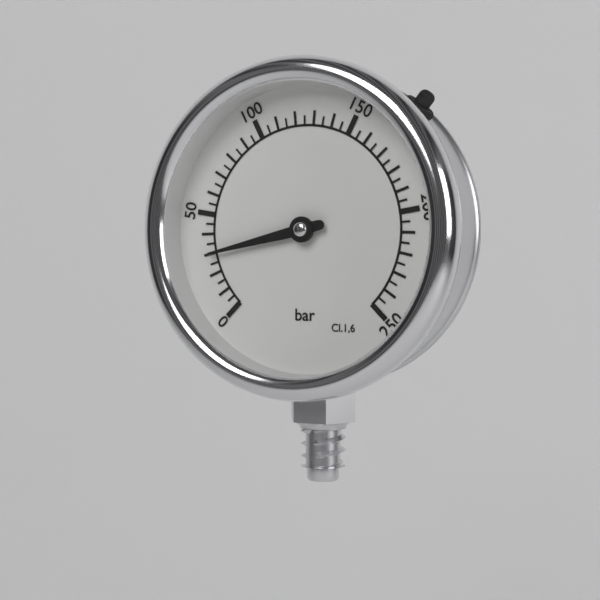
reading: 30 bar
